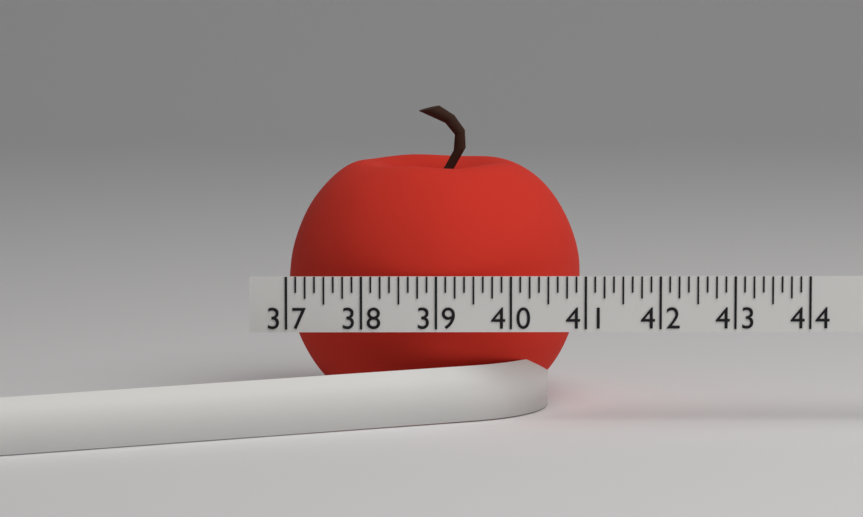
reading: 41.000 (no unit)
